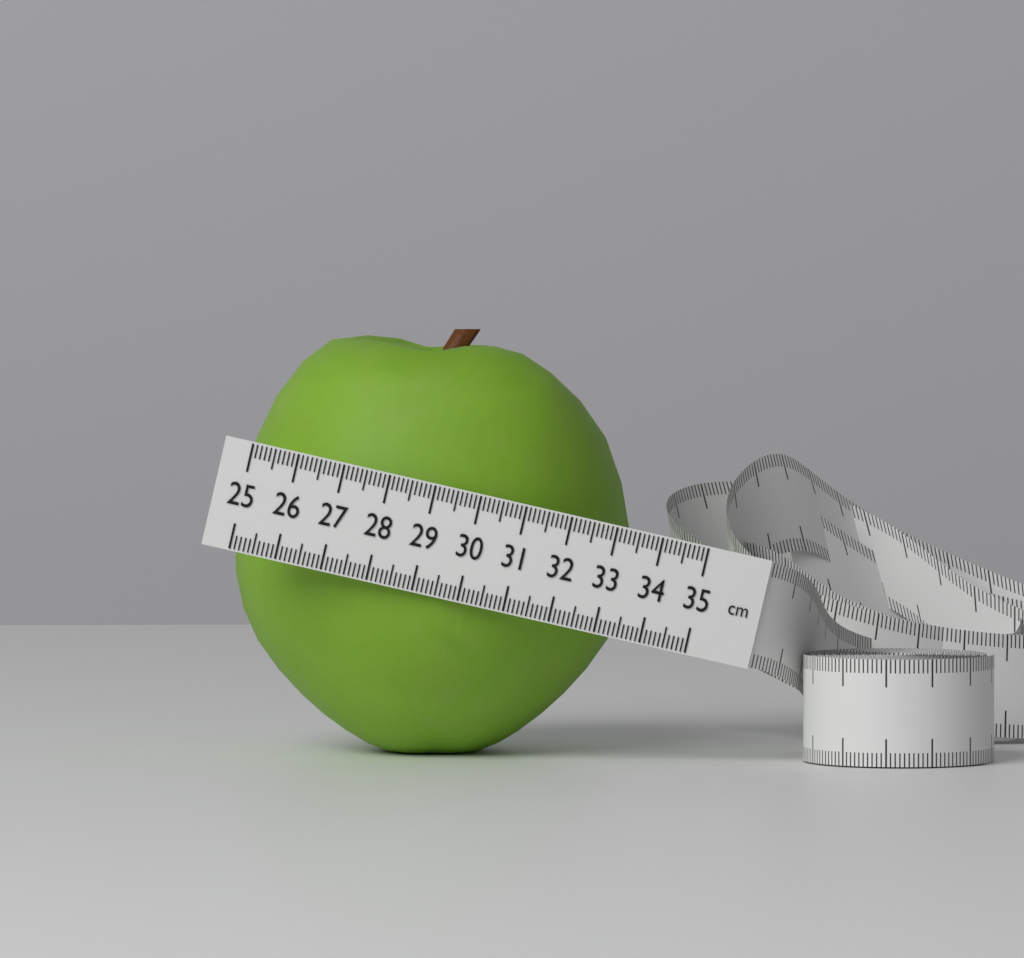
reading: 33.7 cm
